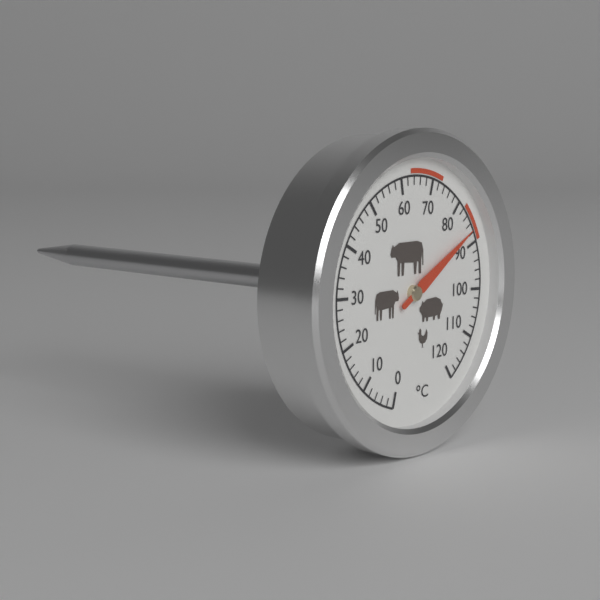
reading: 87 °C
